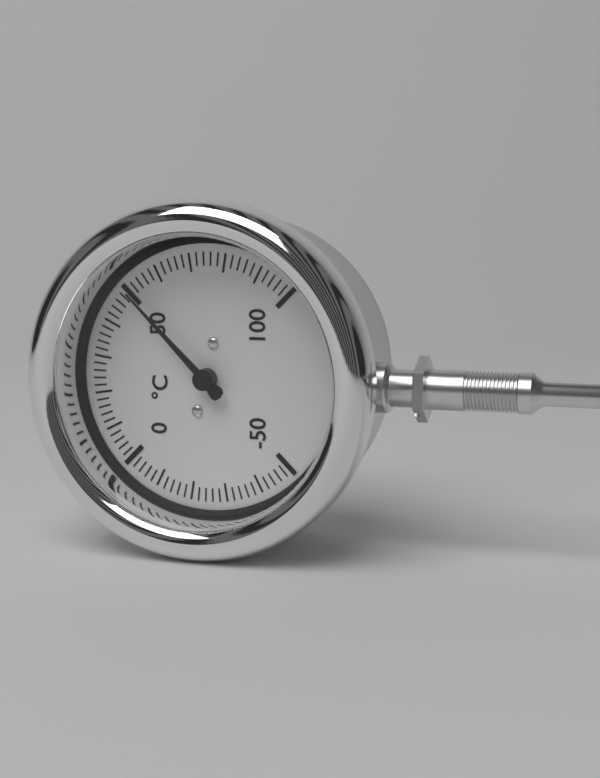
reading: 50 °C
